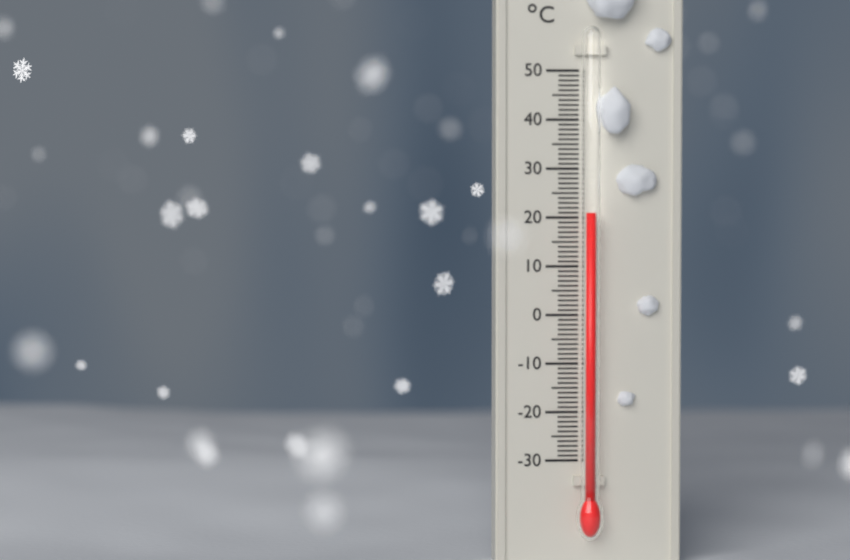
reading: 21 °C
